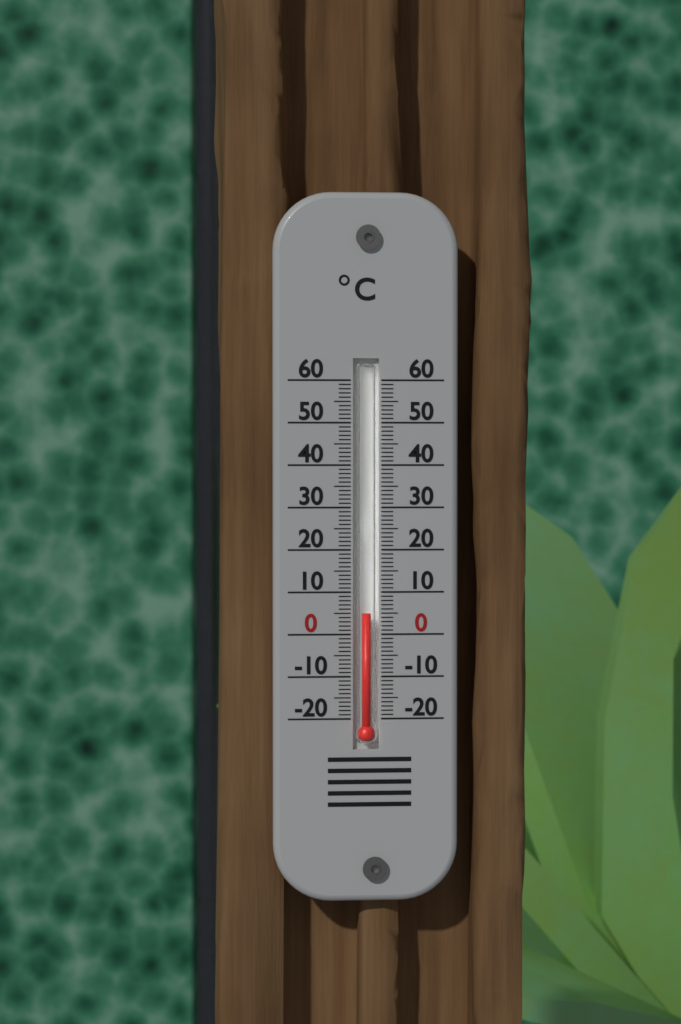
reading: 5 °C
